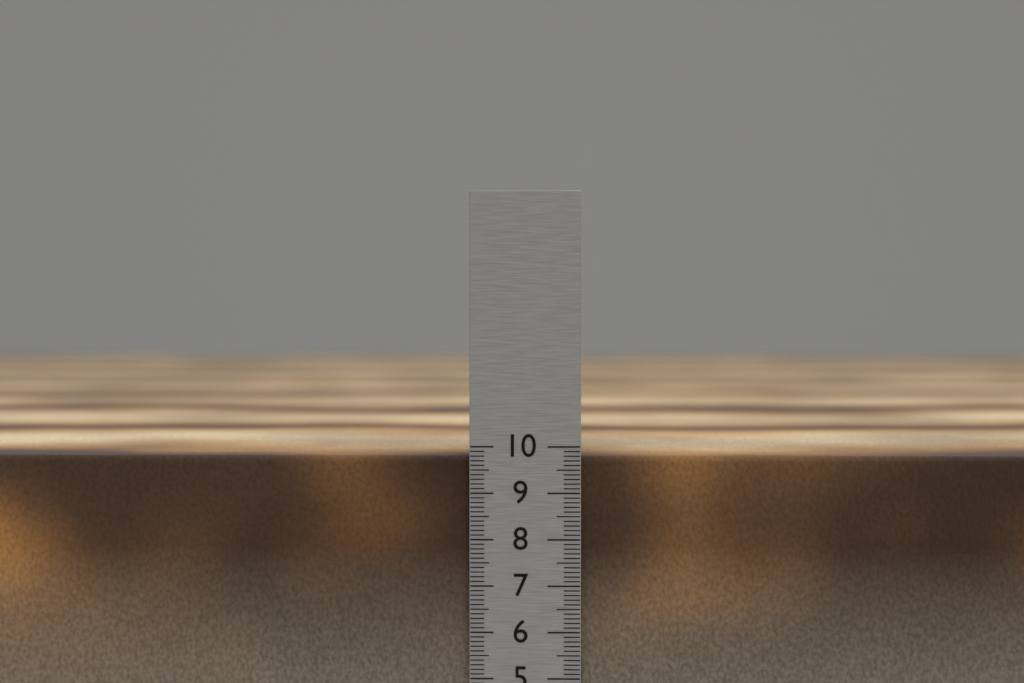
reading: 9.8 cm
